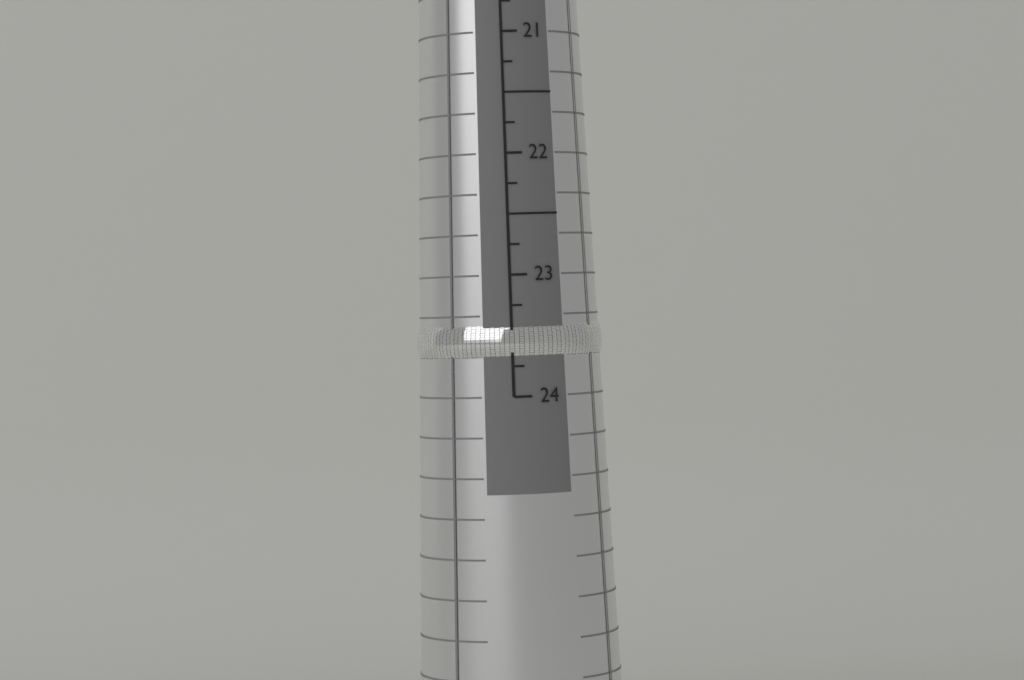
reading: 23.75 mm
